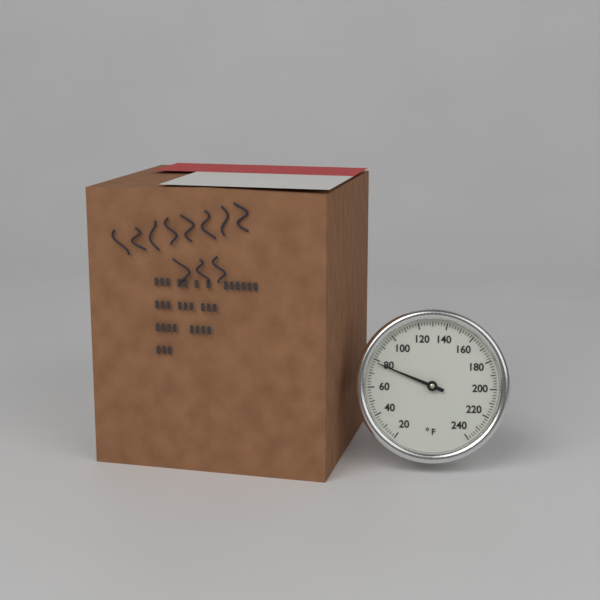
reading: 78 °F
